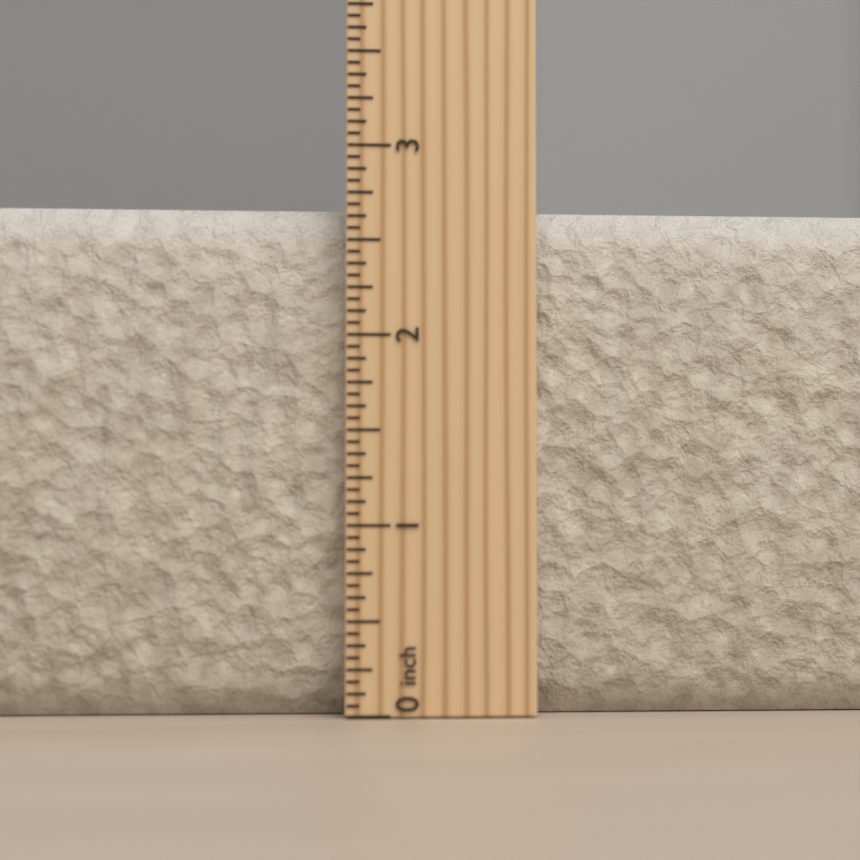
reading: 2.6875 inch
